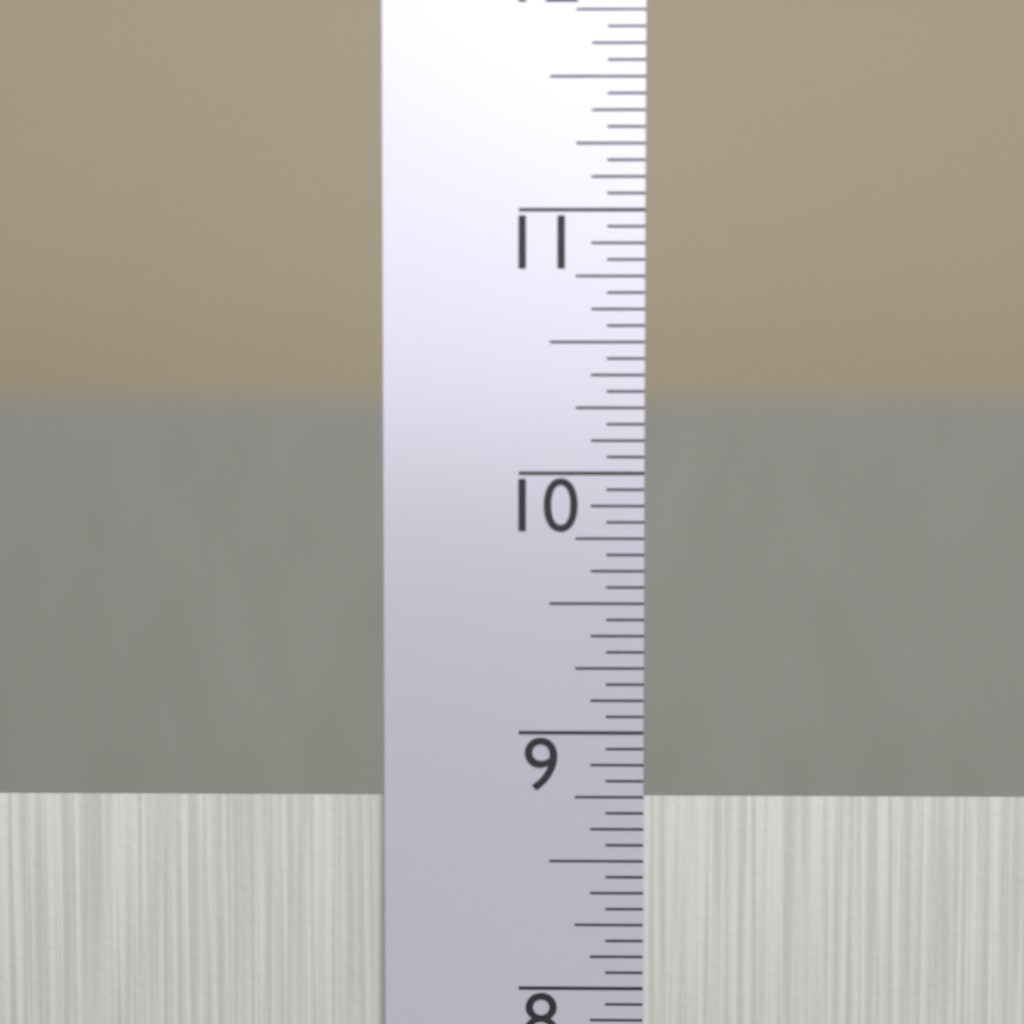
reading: 8.7500 in
